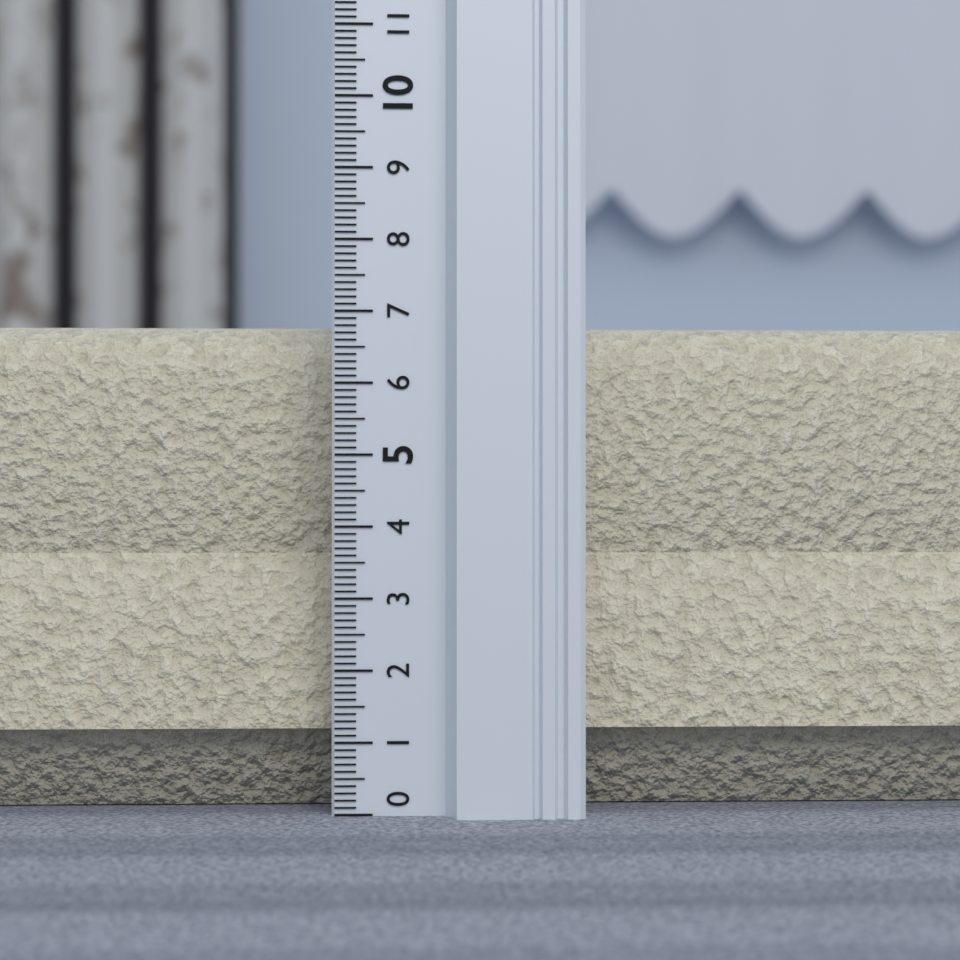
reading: 6.9 (no unit)
